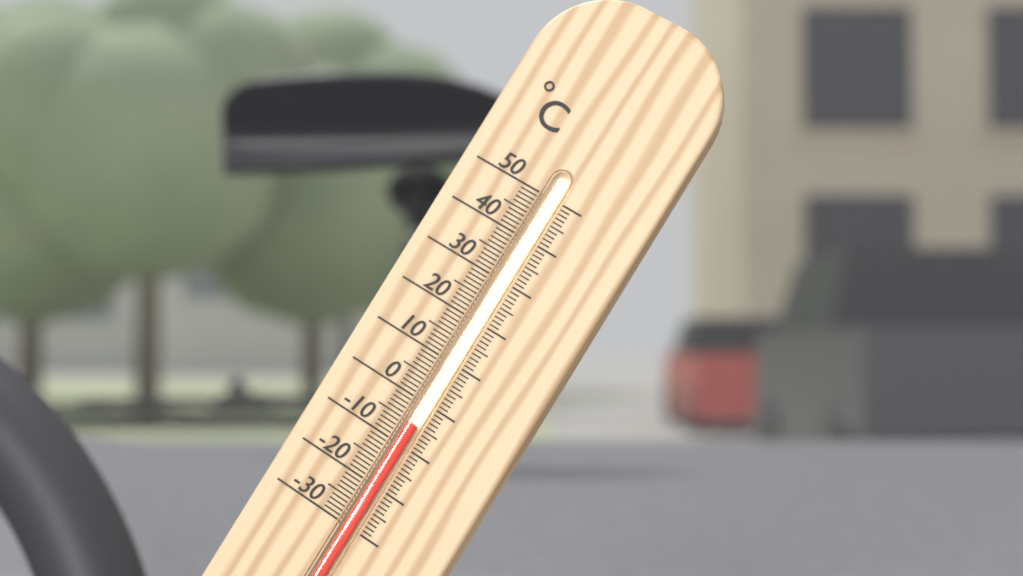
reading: -5 °C
